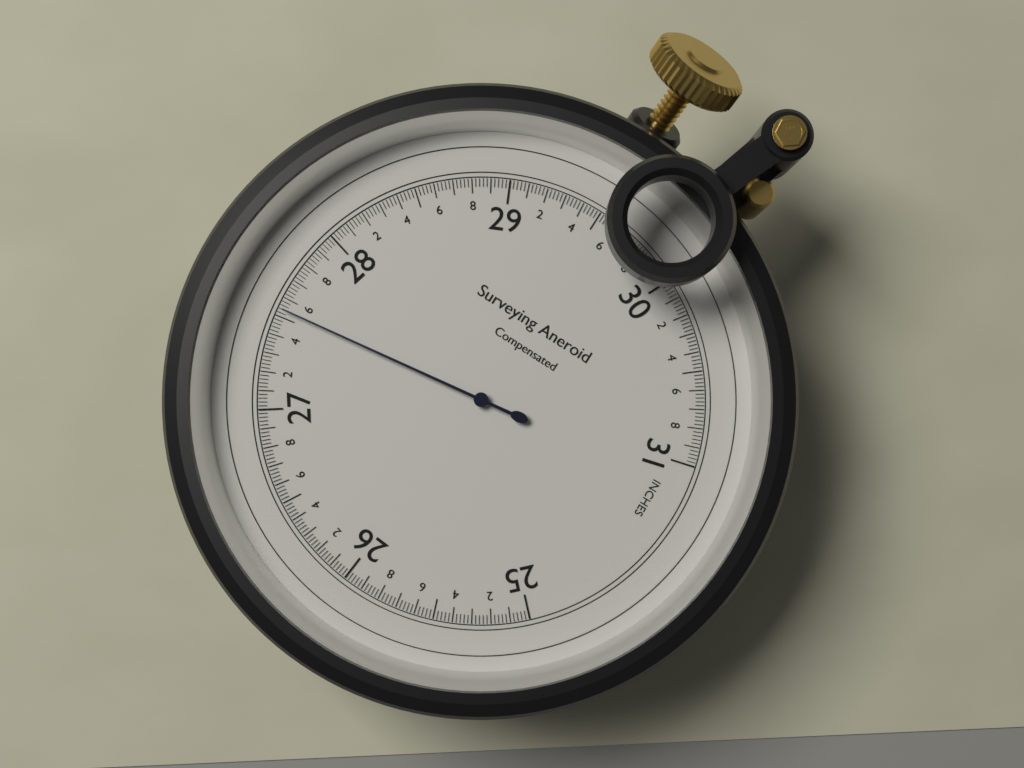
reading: 27.54 inches
